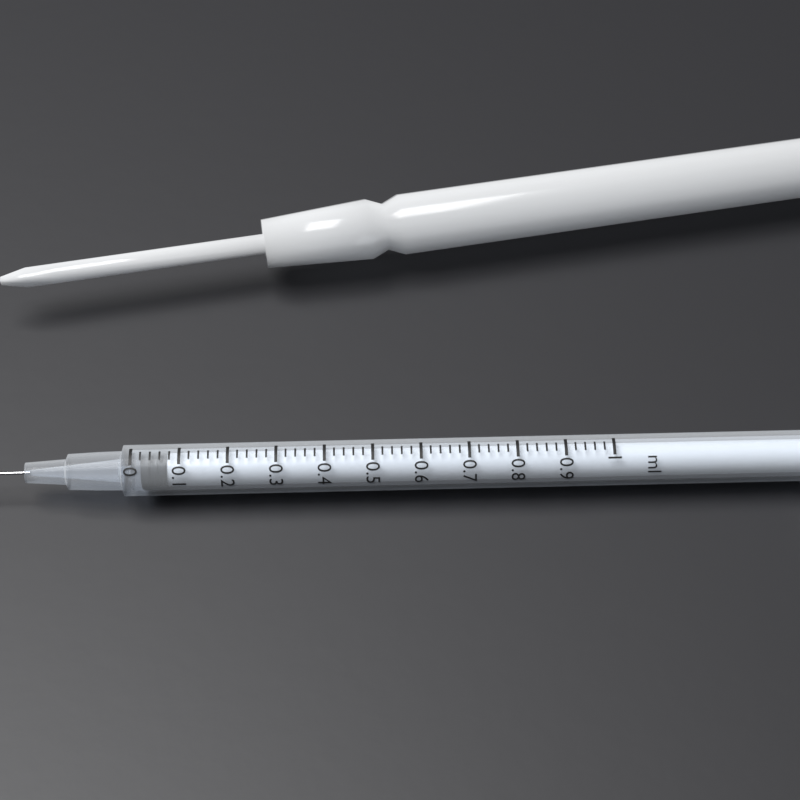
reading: 0.02 ml
